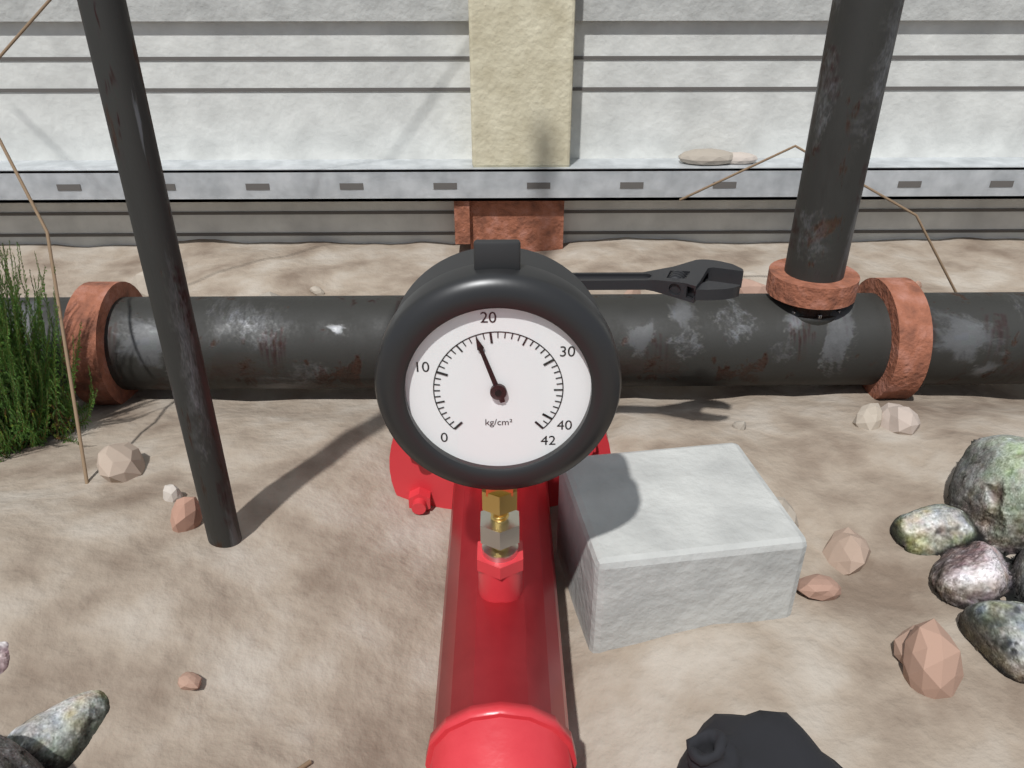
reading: 18 kg/cm²
